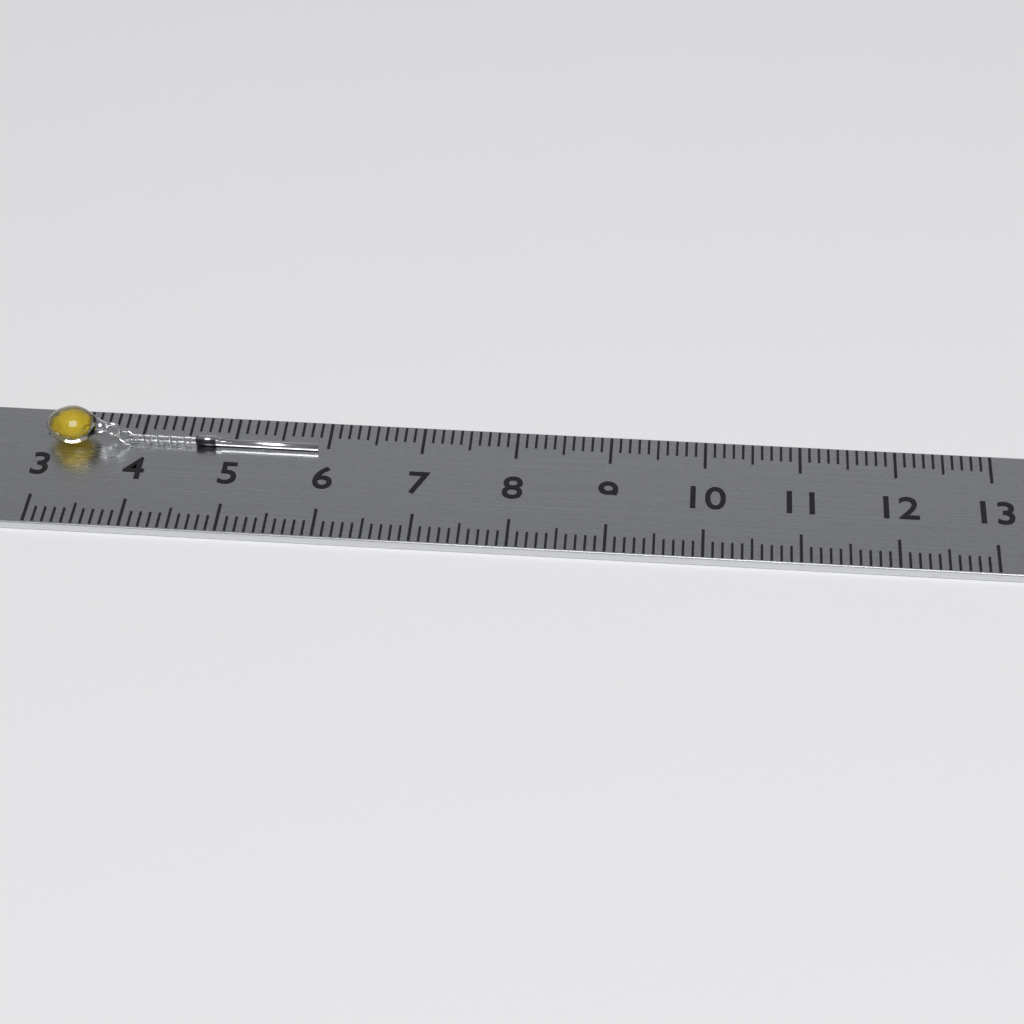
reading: 5.9 (no unit)
